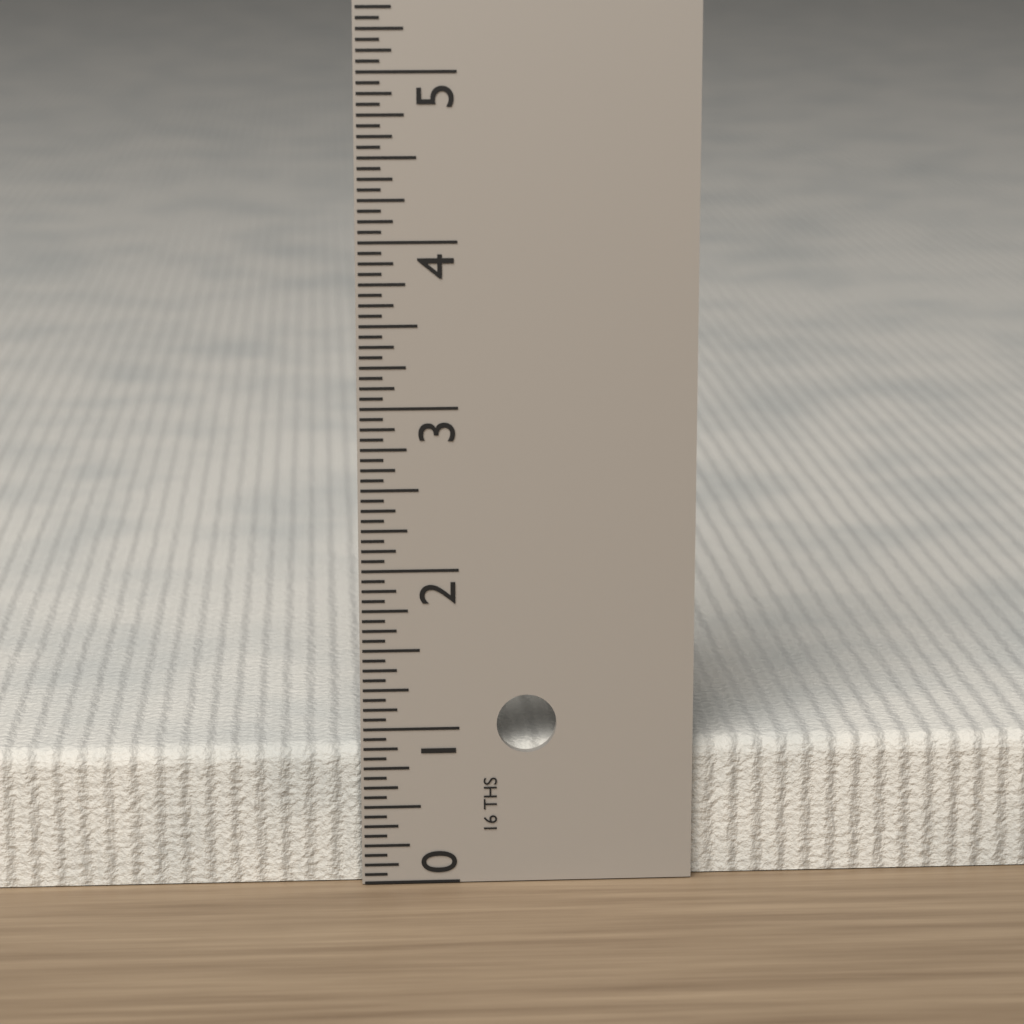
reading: 0.8750 in
